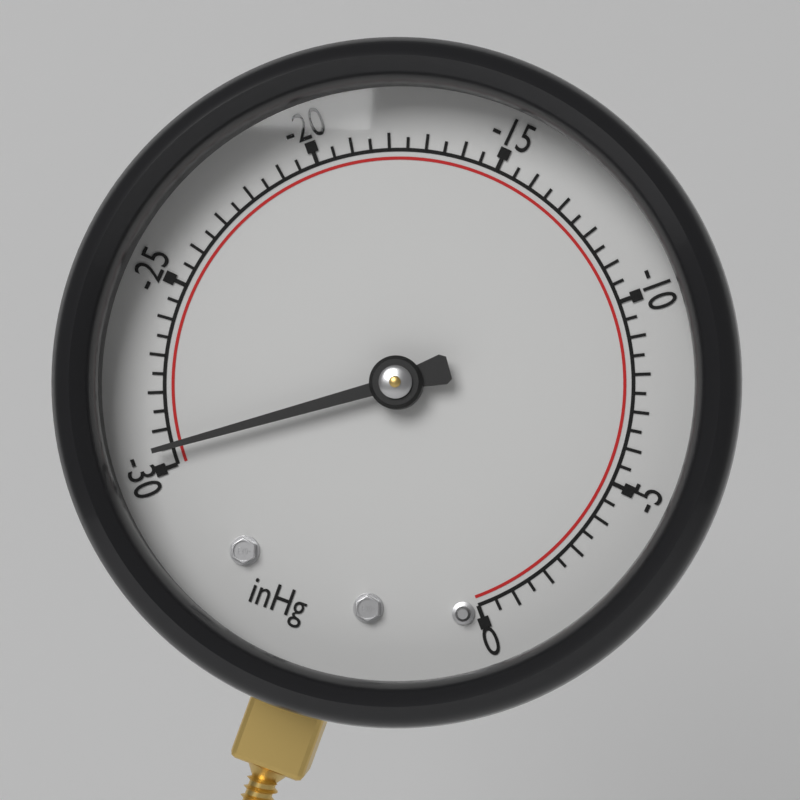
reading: -29.5 inHg
